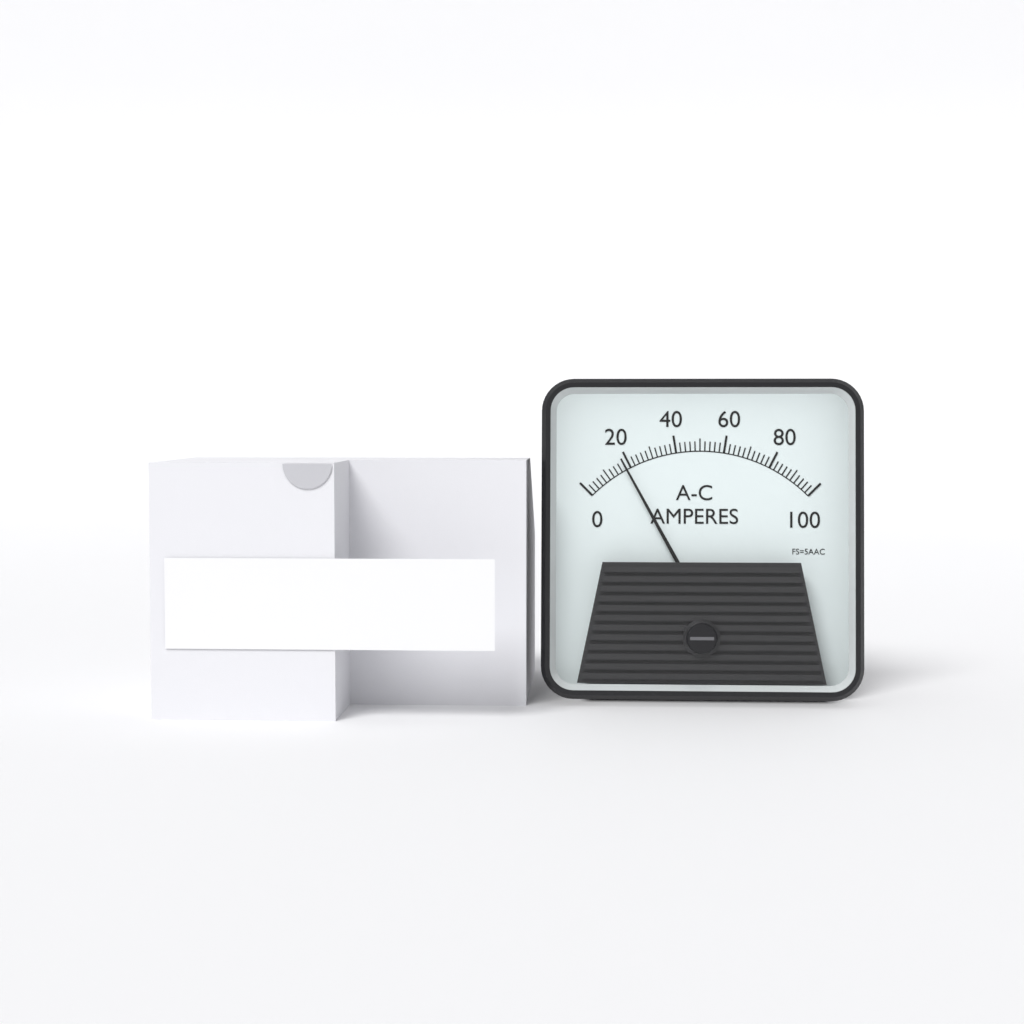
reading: 18 A
